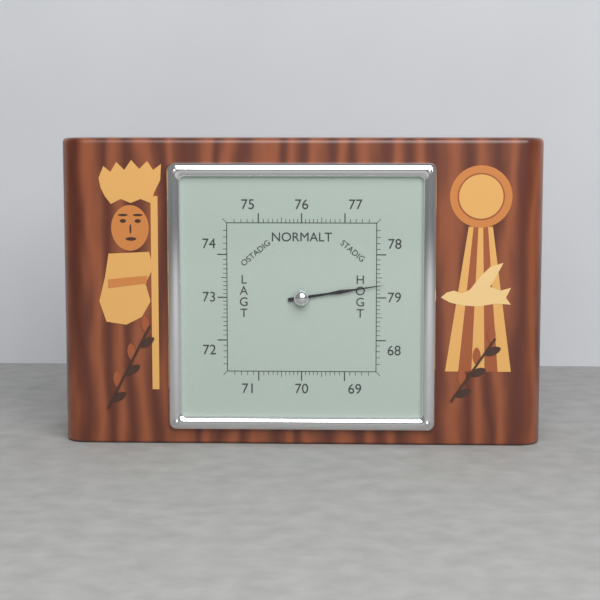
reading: 78.7 (no unit)
